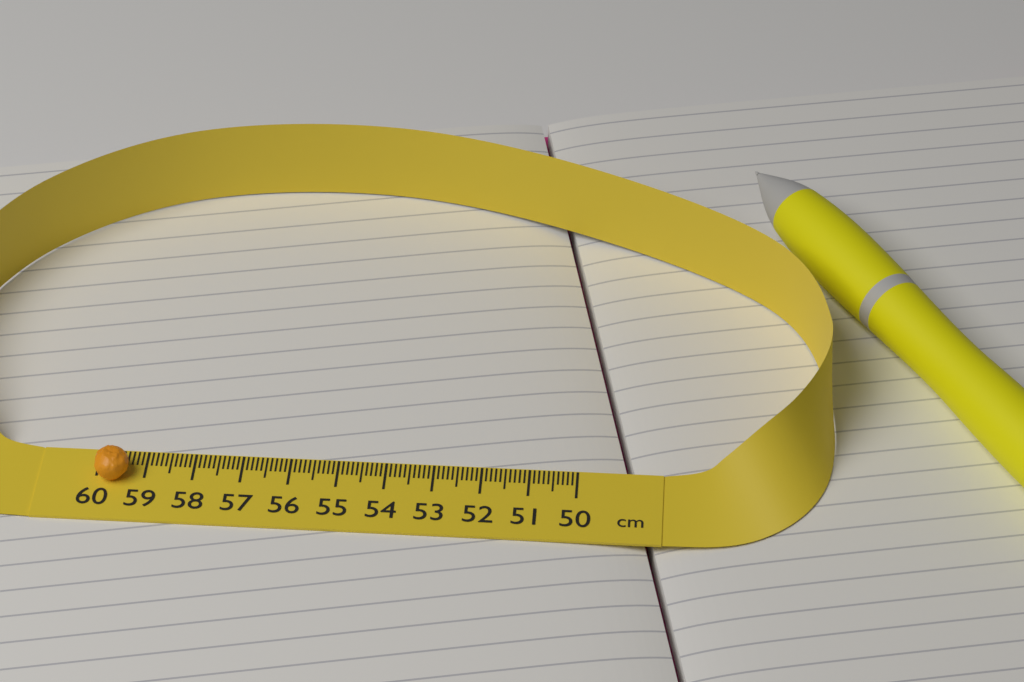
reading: 59.3 cm
